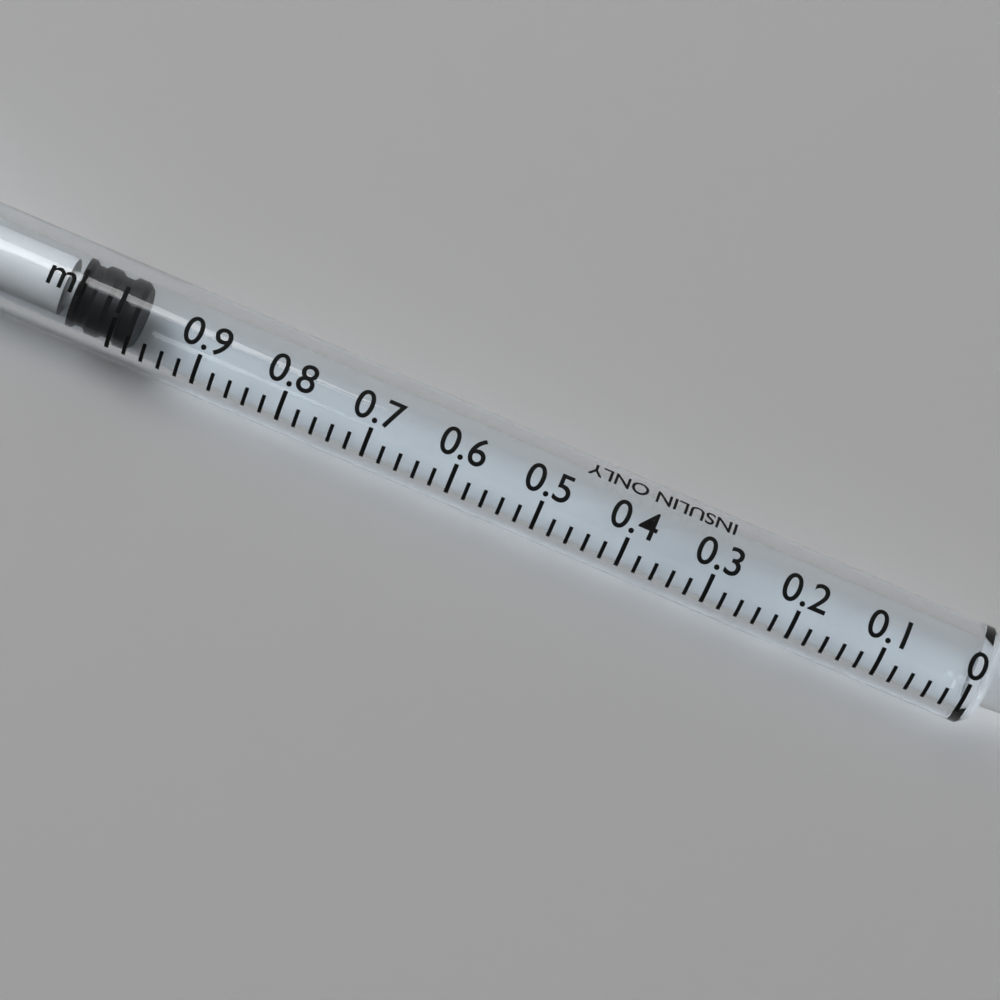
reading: 0.98 ml
